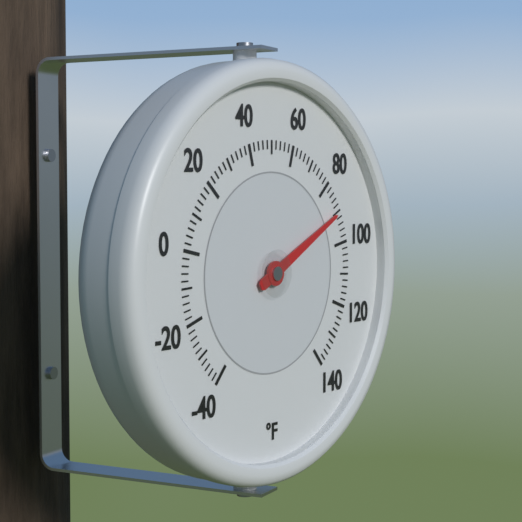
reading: 90 °F
